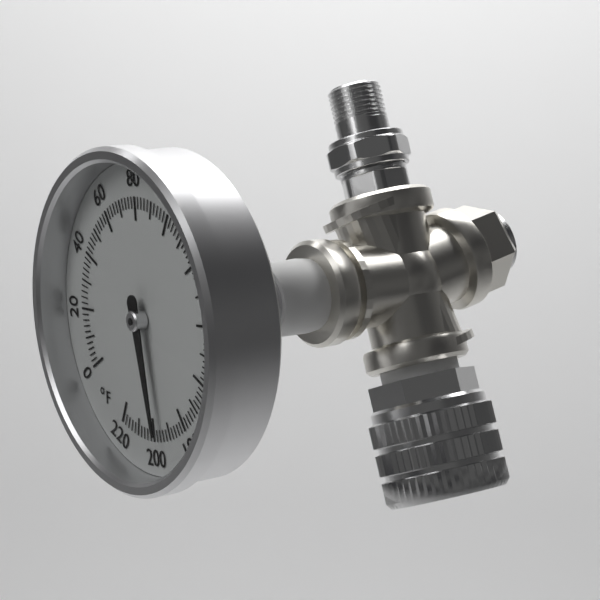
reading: 196 °F
